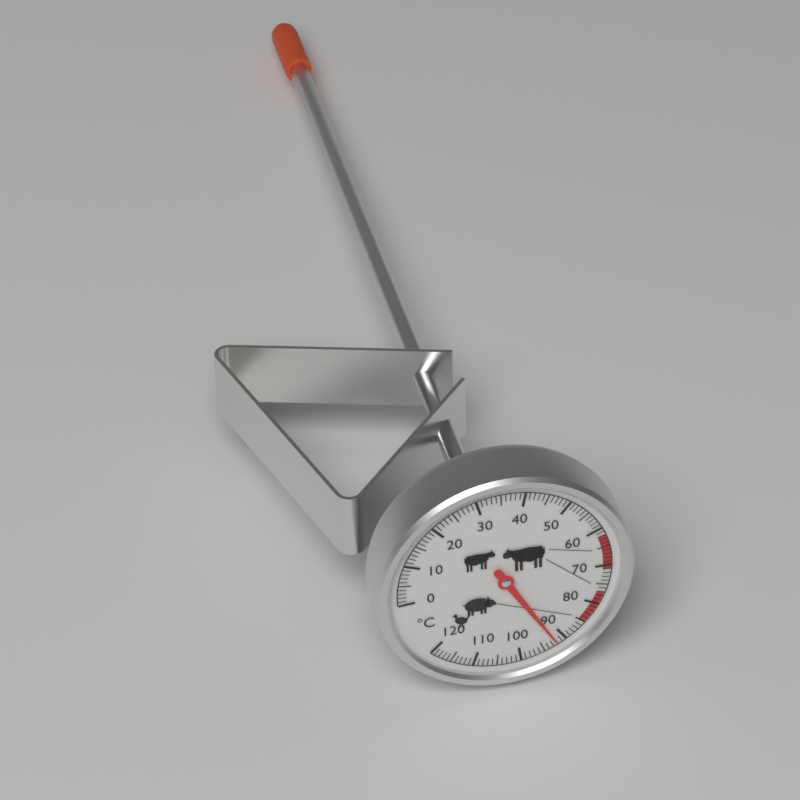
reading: 92 °C
